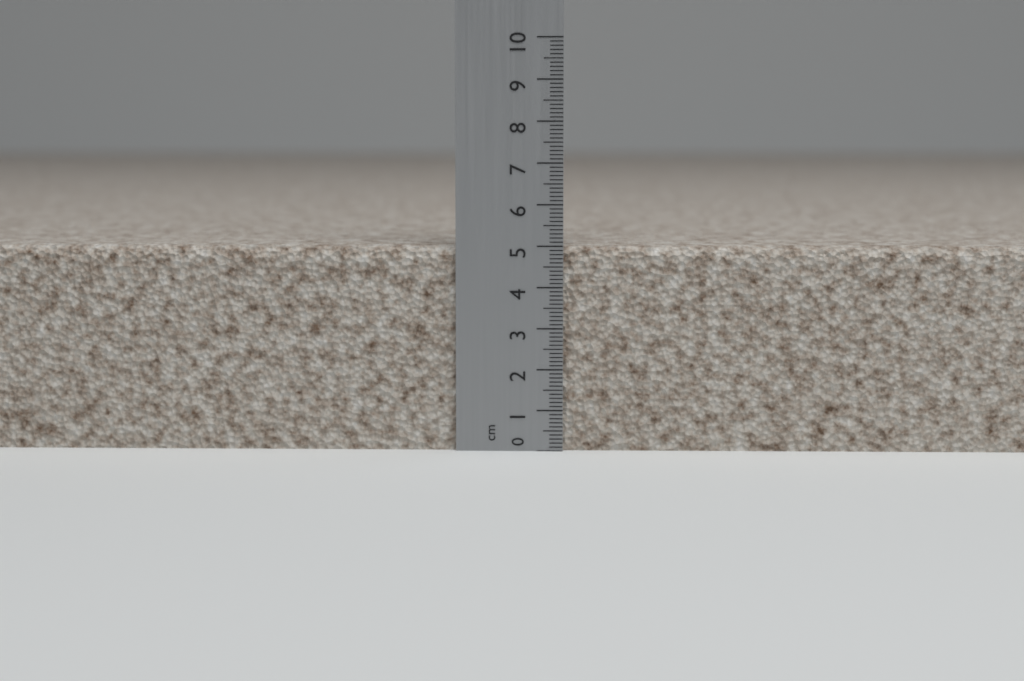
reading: 5.0 cm
